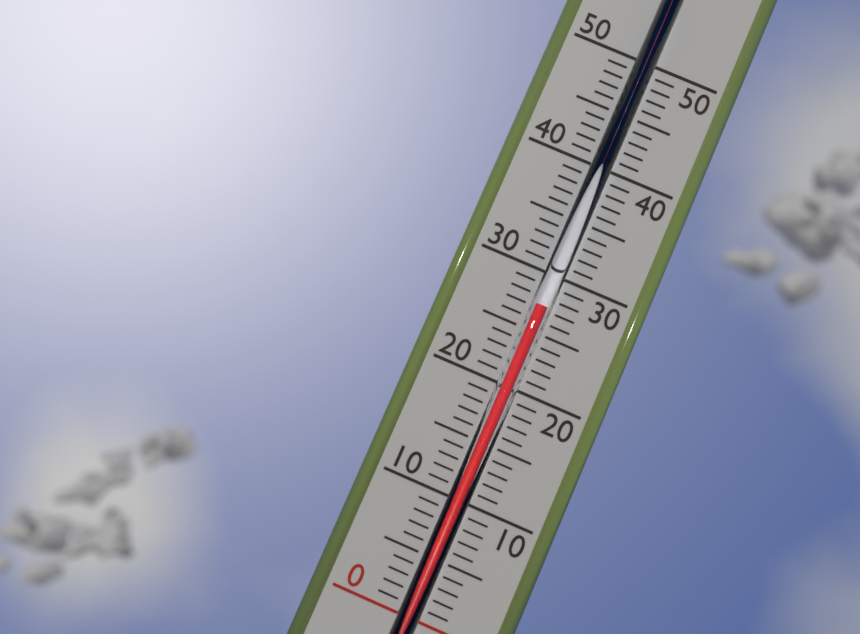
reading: 27 (no unit)
